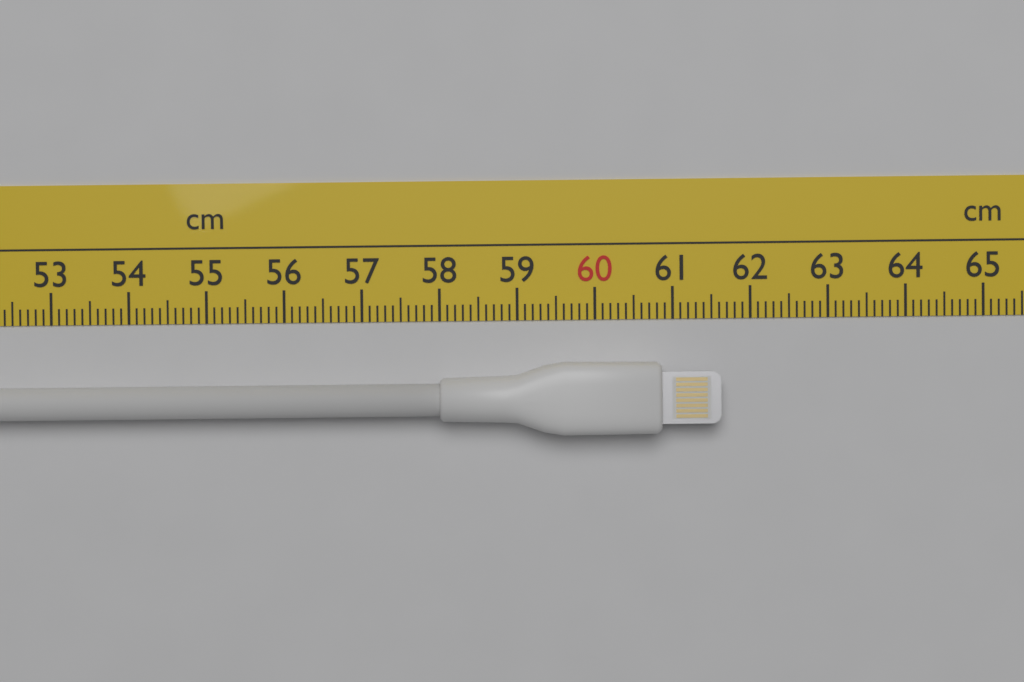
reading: 61.6 cm
